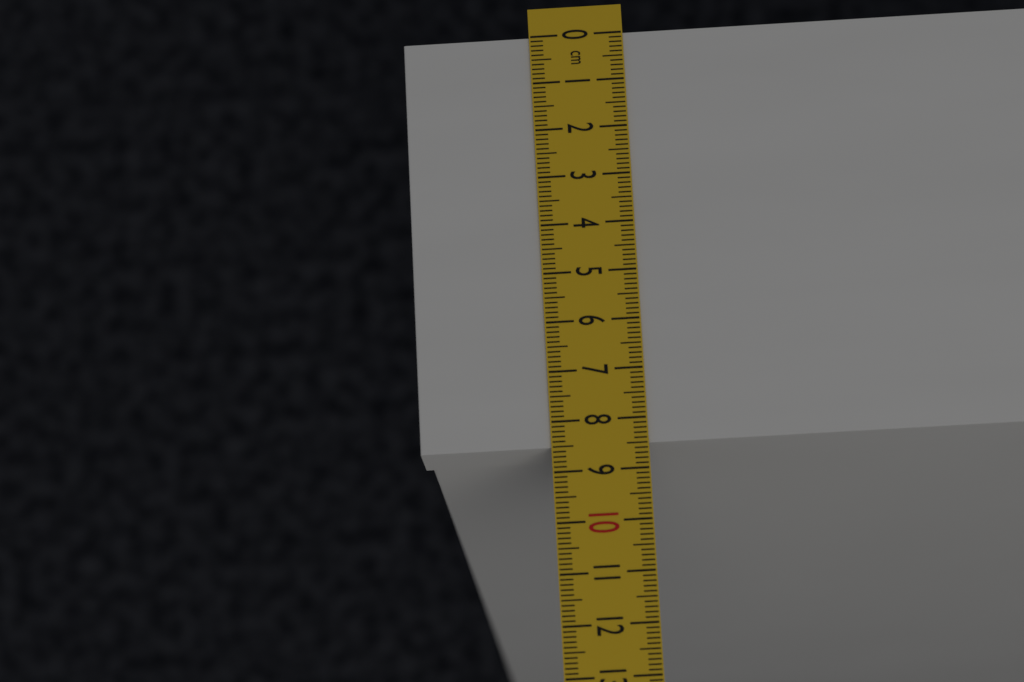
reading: 8.5 cm
